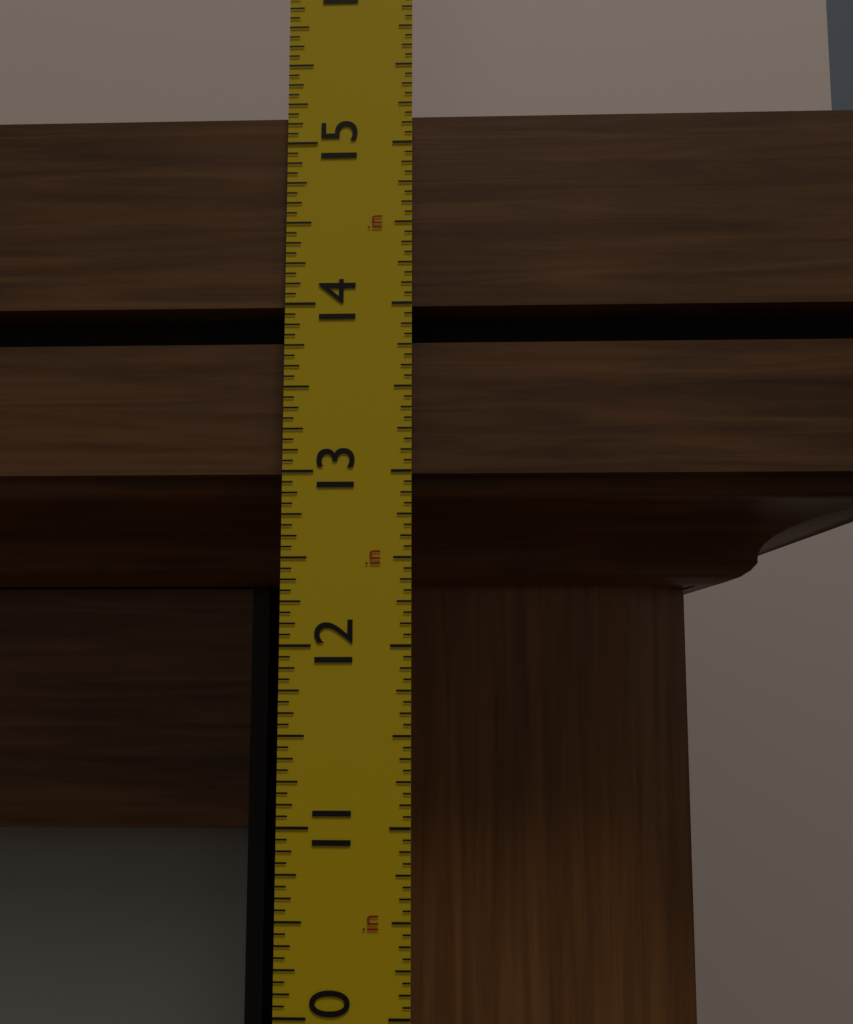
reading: 15.1875 in
